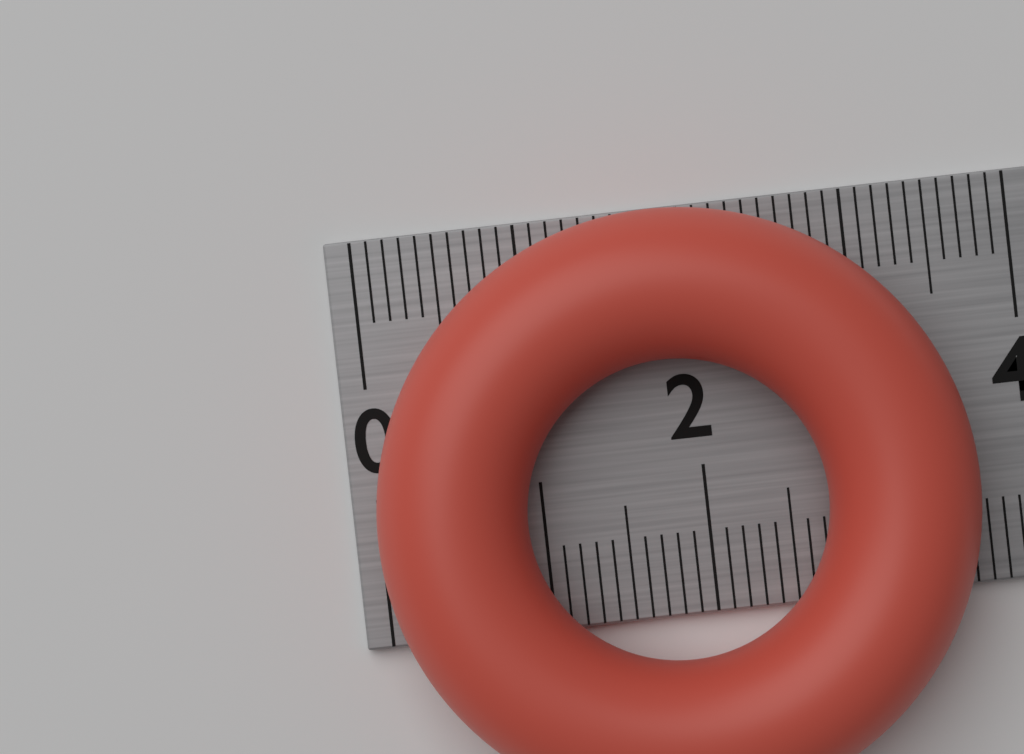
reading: 3.6 cm
